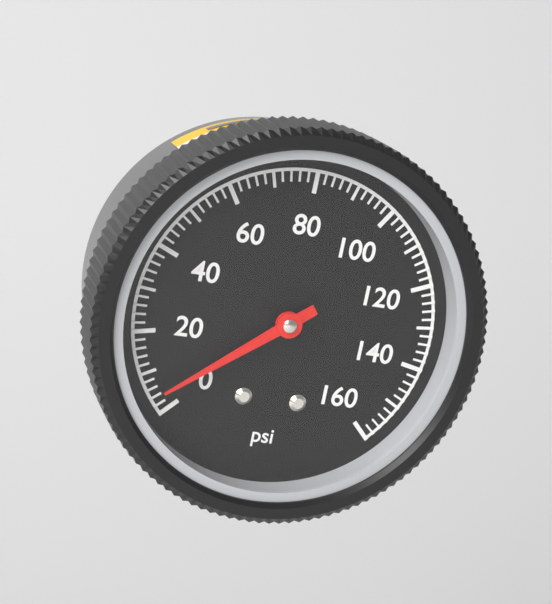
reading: 4 psi
